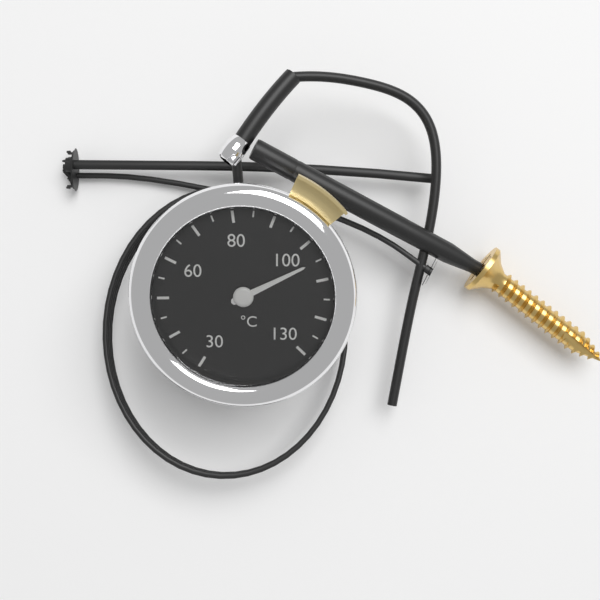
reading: 105 °C
